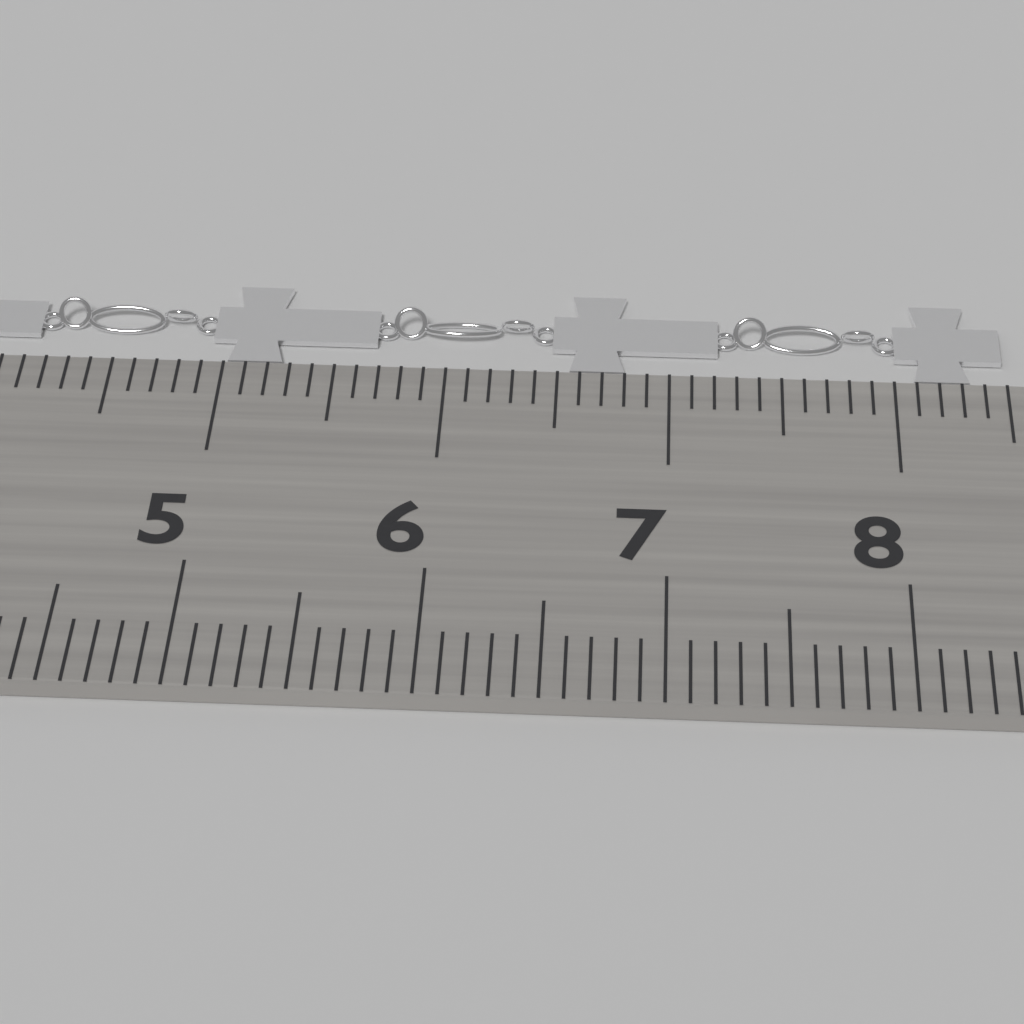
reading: 8.5 cm
